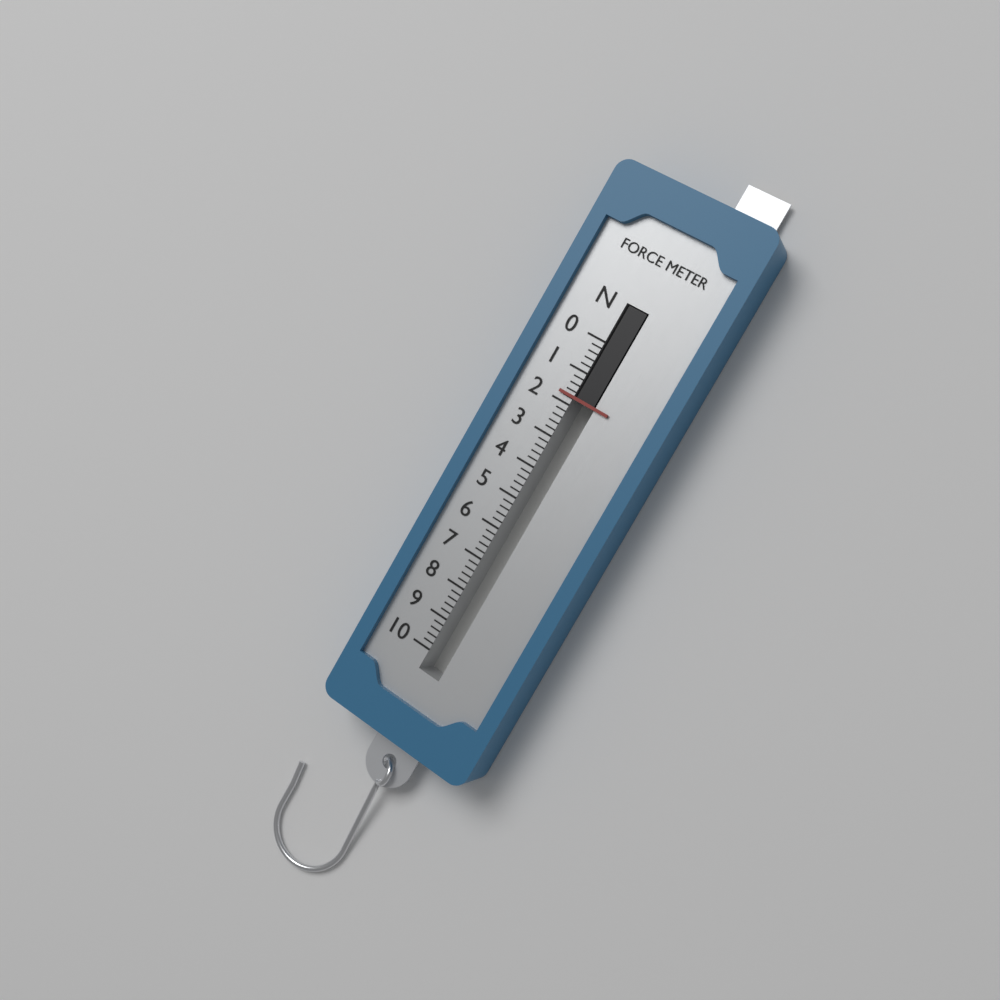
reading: 1.8 N
